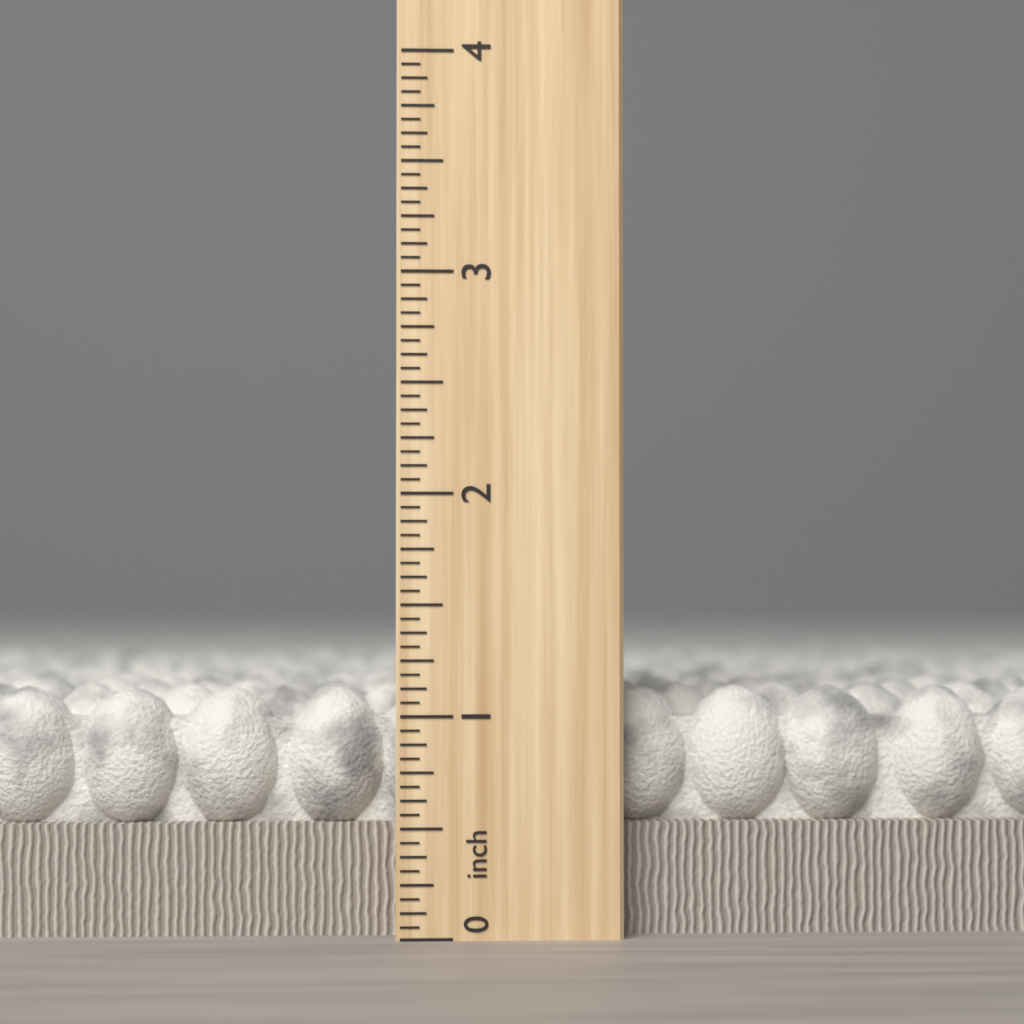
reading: 1.1250 inch
